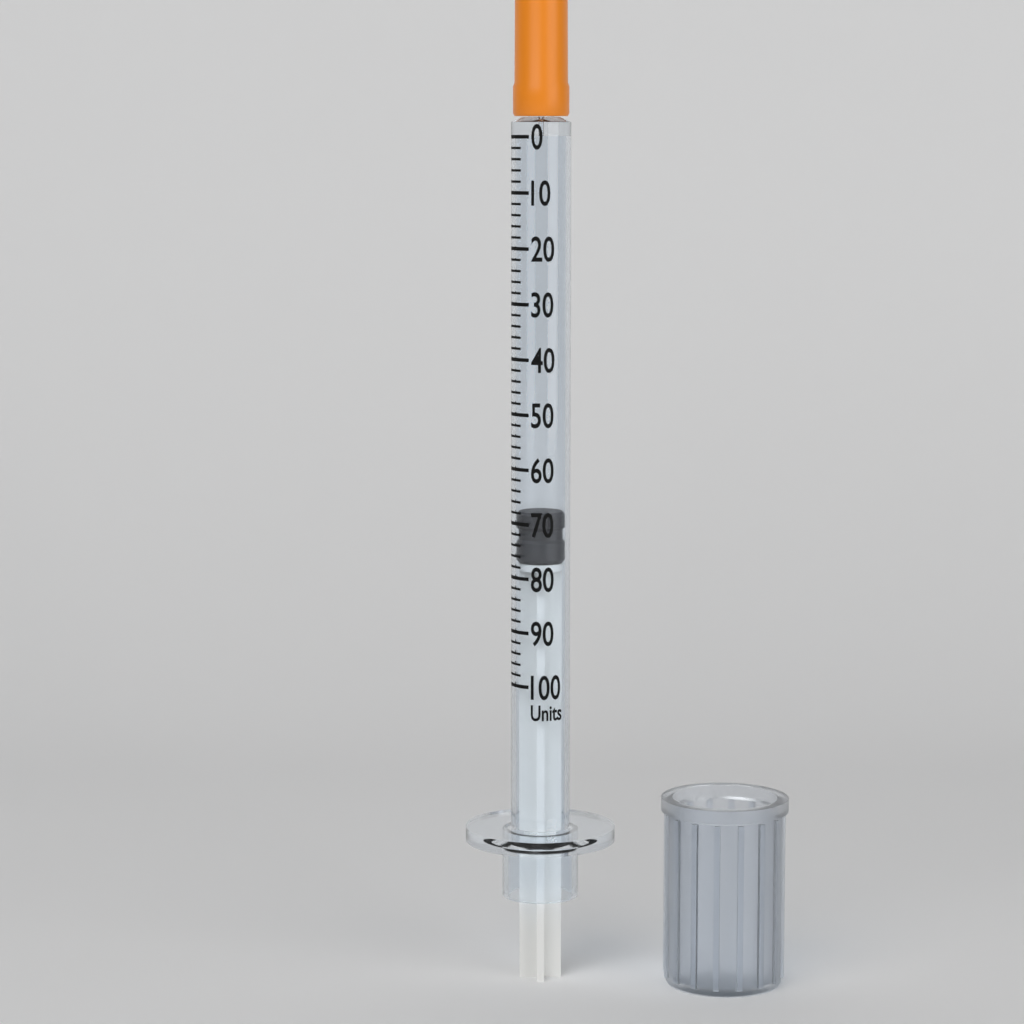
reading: 68 units
